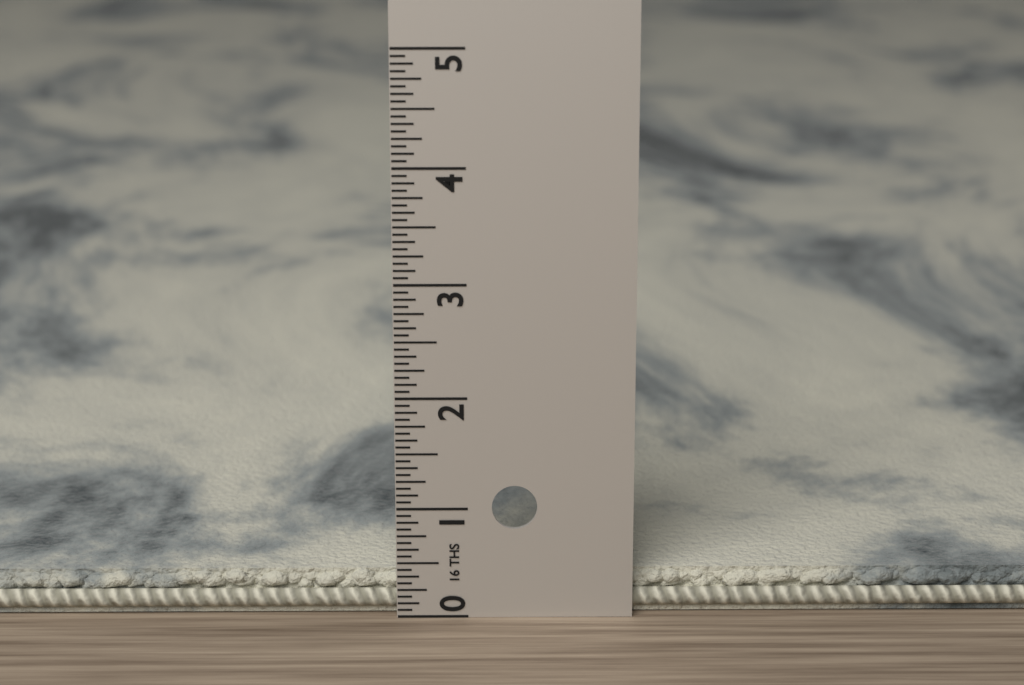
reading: 0.3750 in
